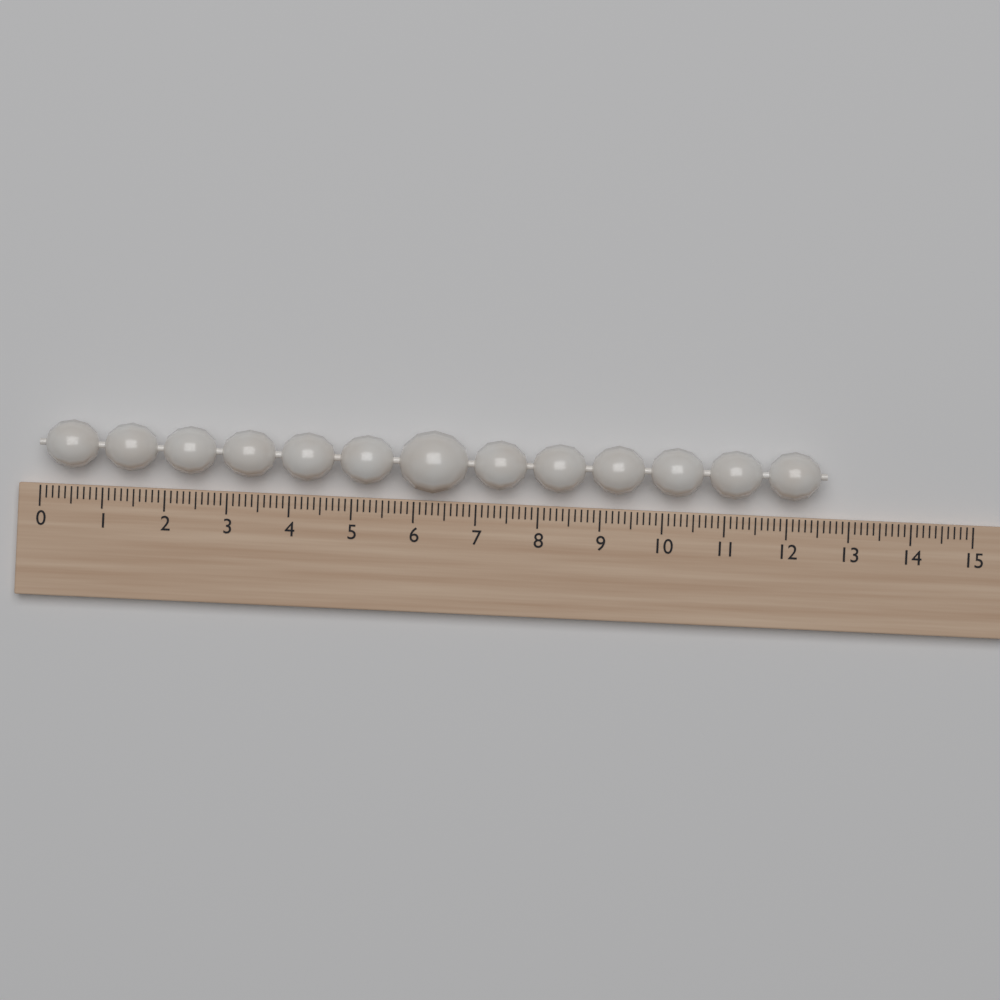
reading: 12.6 (no unit)
